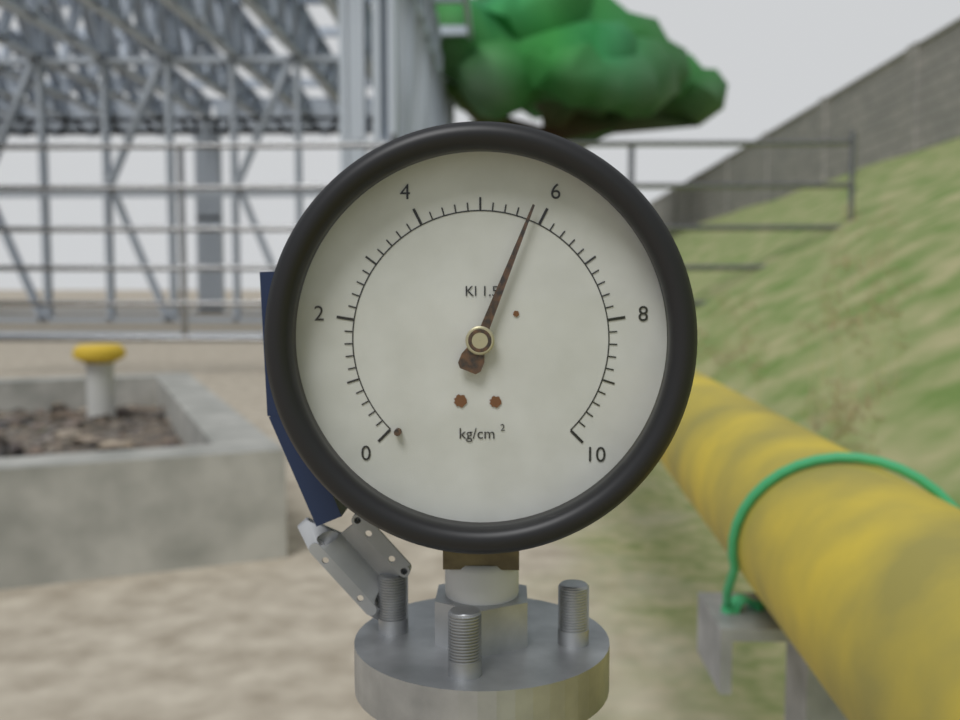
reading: 5.8 kg/cm²
